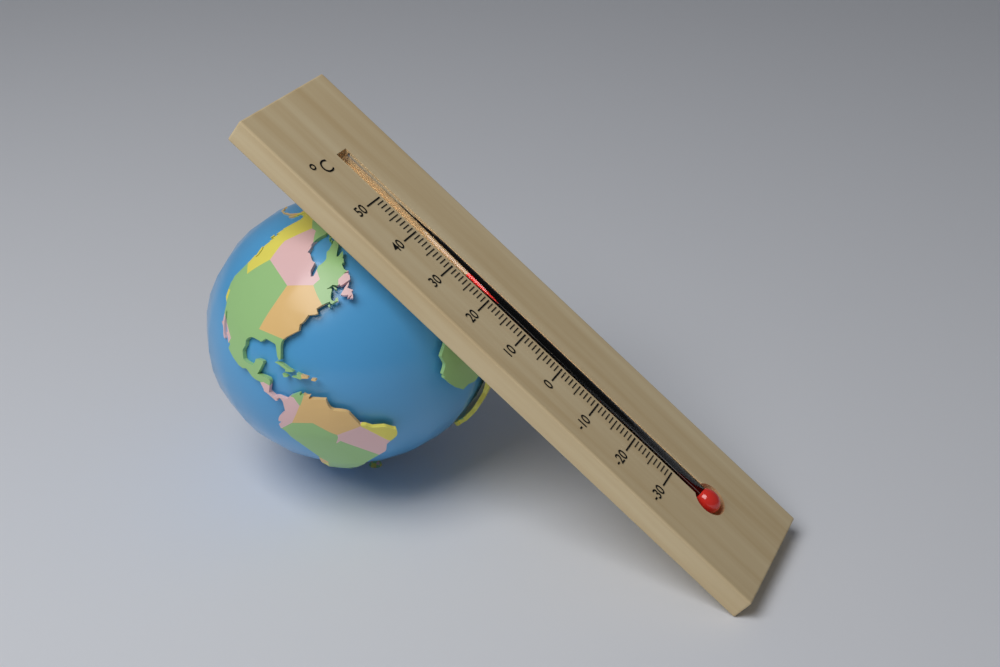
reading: 27 °C
